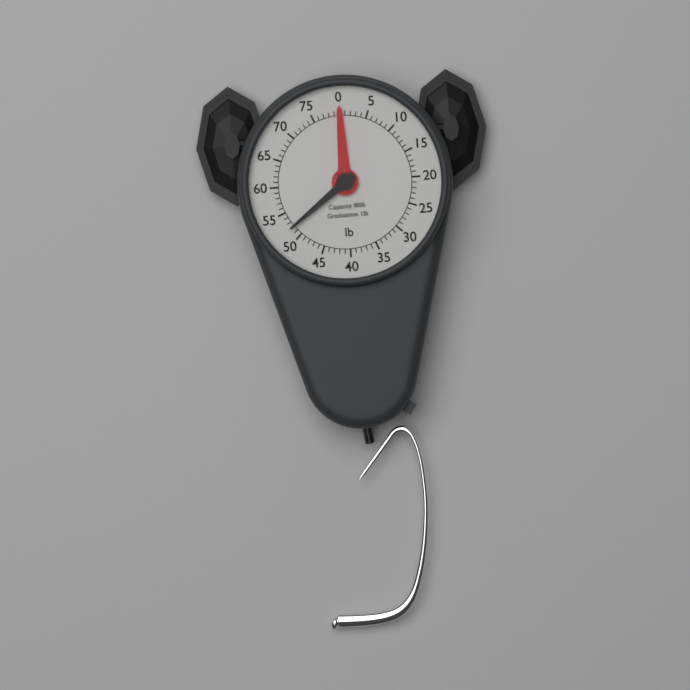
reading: 52 lb
